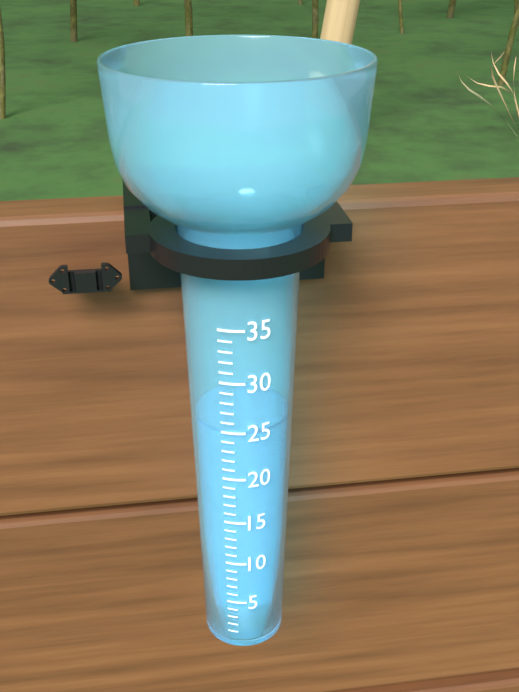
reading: 25 (no unit)
